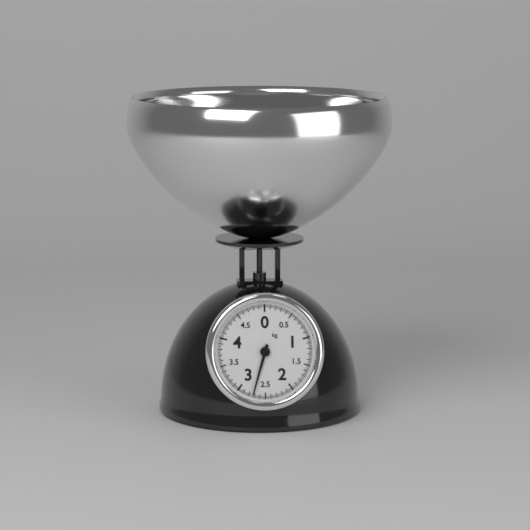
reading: 2.725 kg
